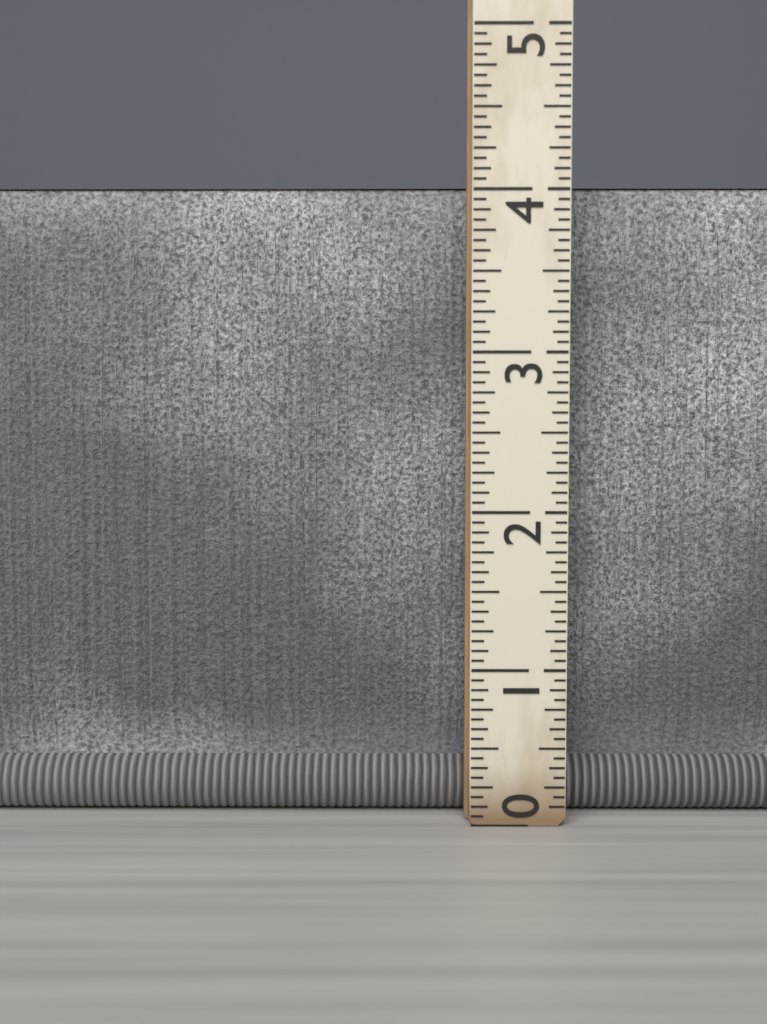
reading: 4.0625 (no unit)
